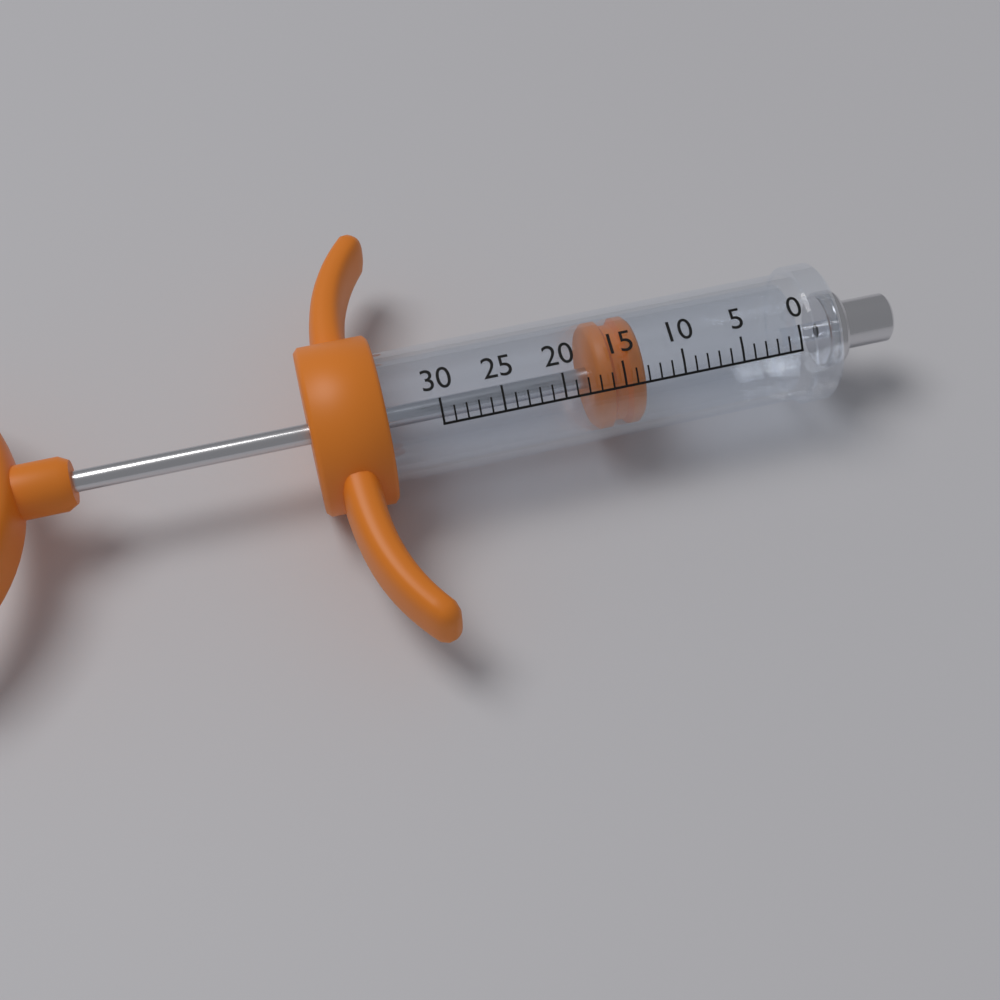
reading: 13 (no unit)
